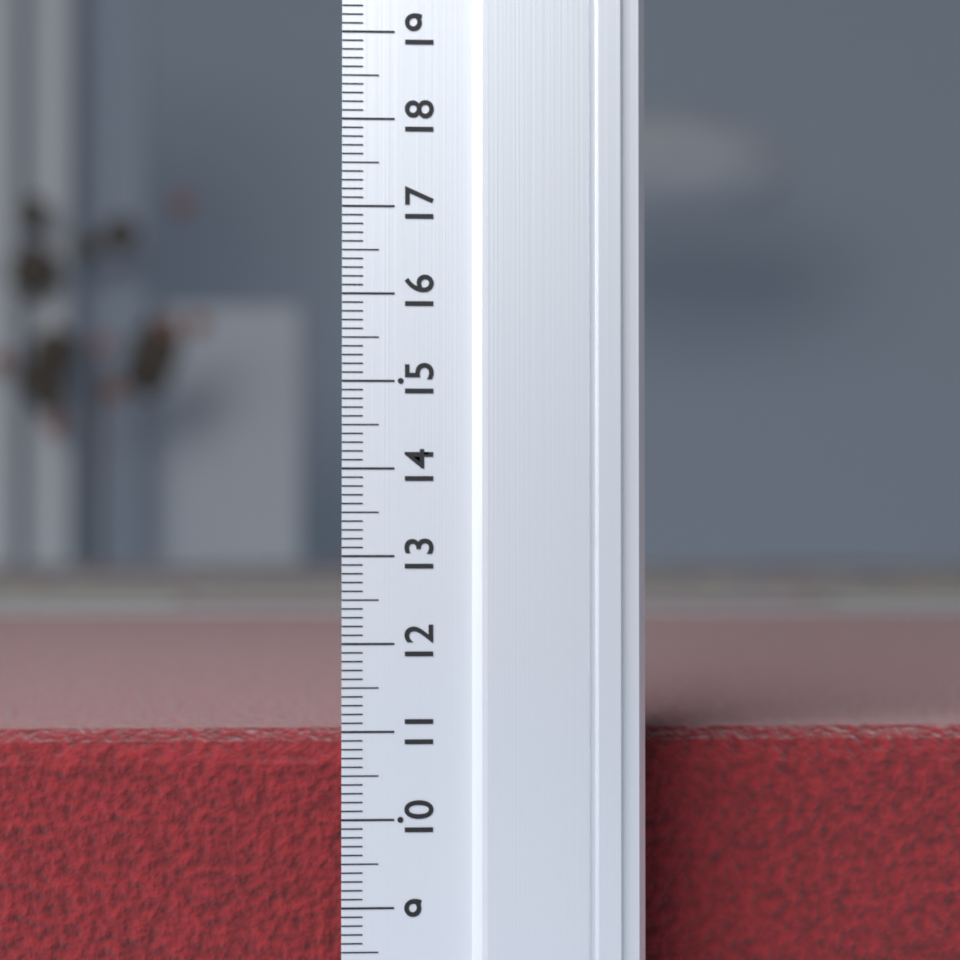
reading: 10.9 (no unit)
